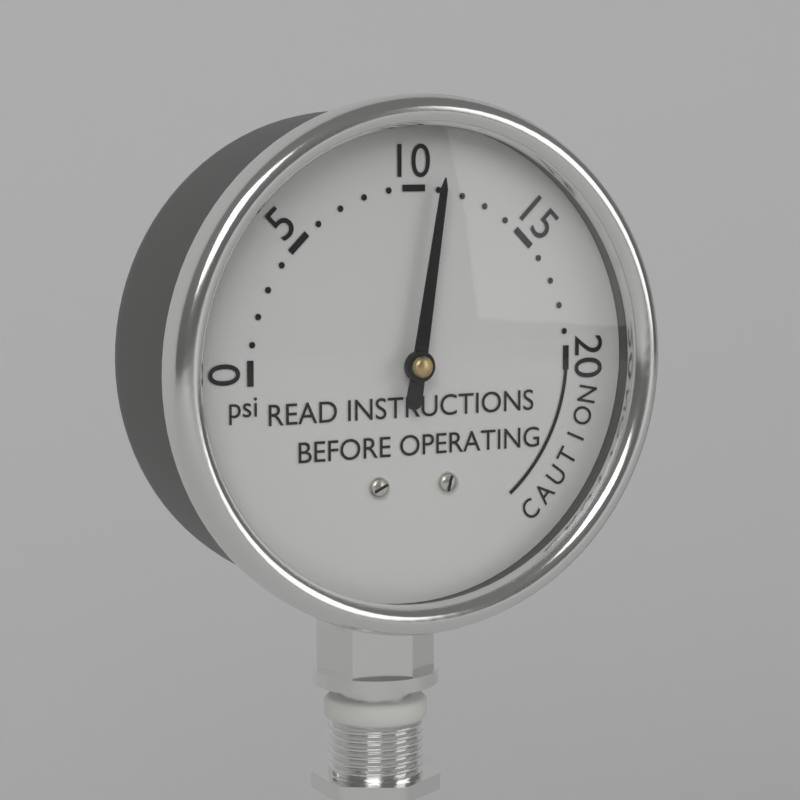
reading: 11 psi
